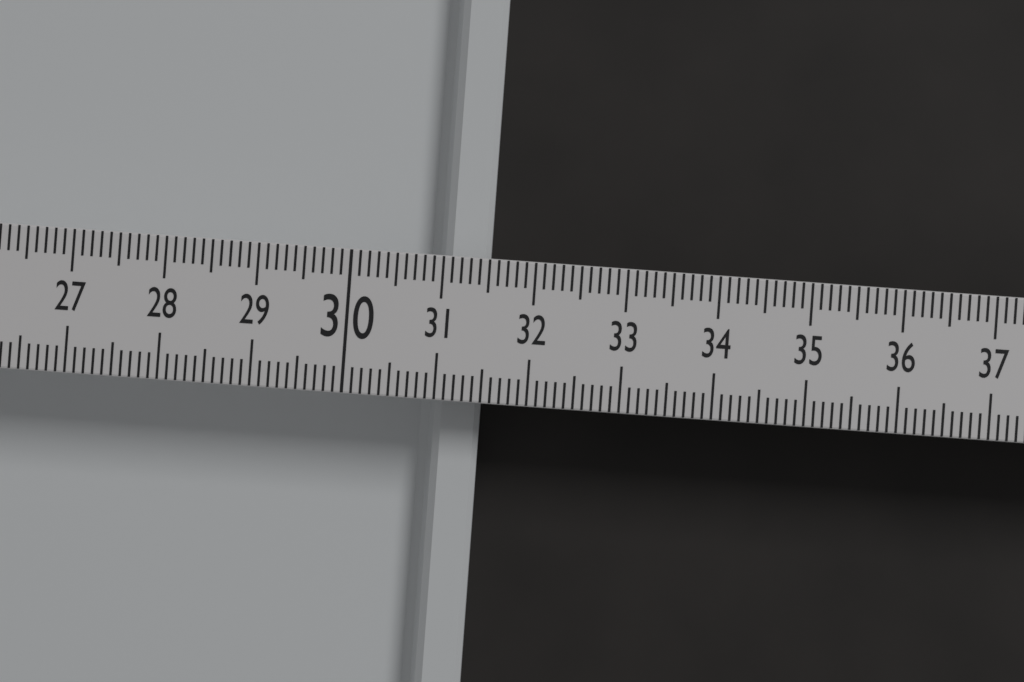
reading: 31.5 (no unit)
